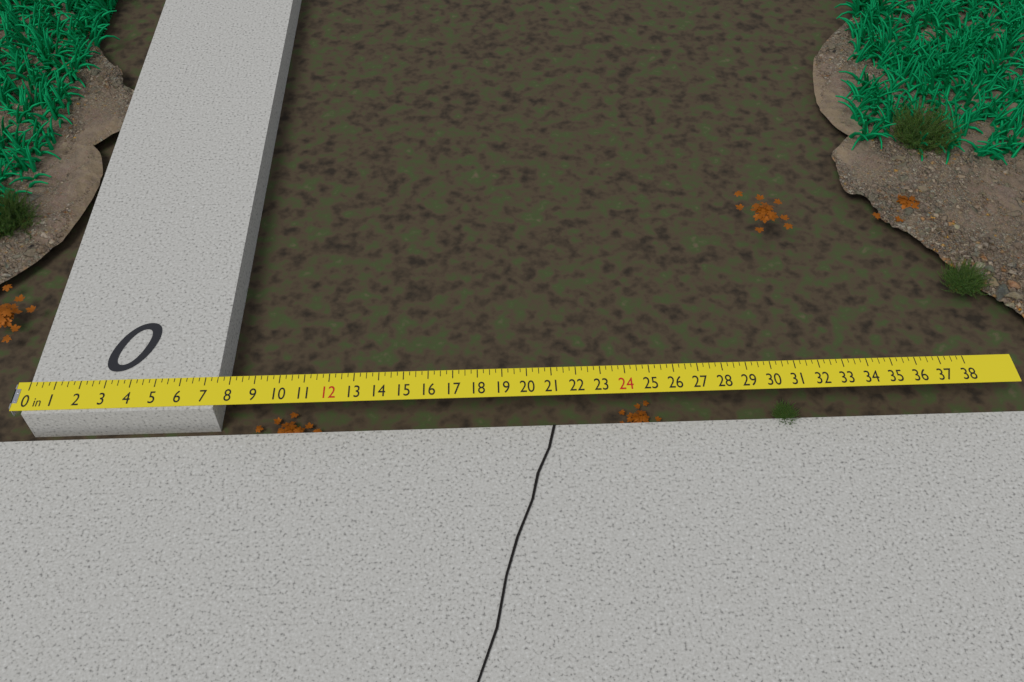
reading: 7.50 in
